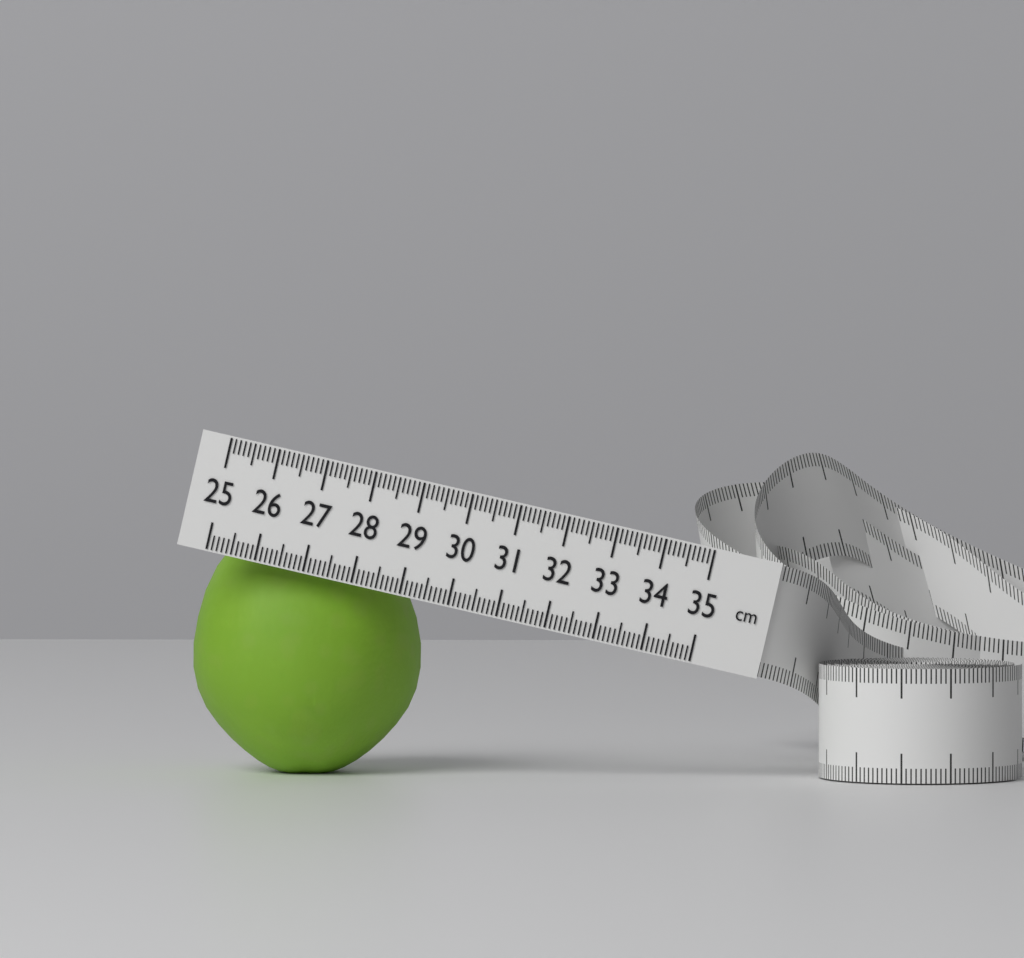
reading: 29.7 cm
